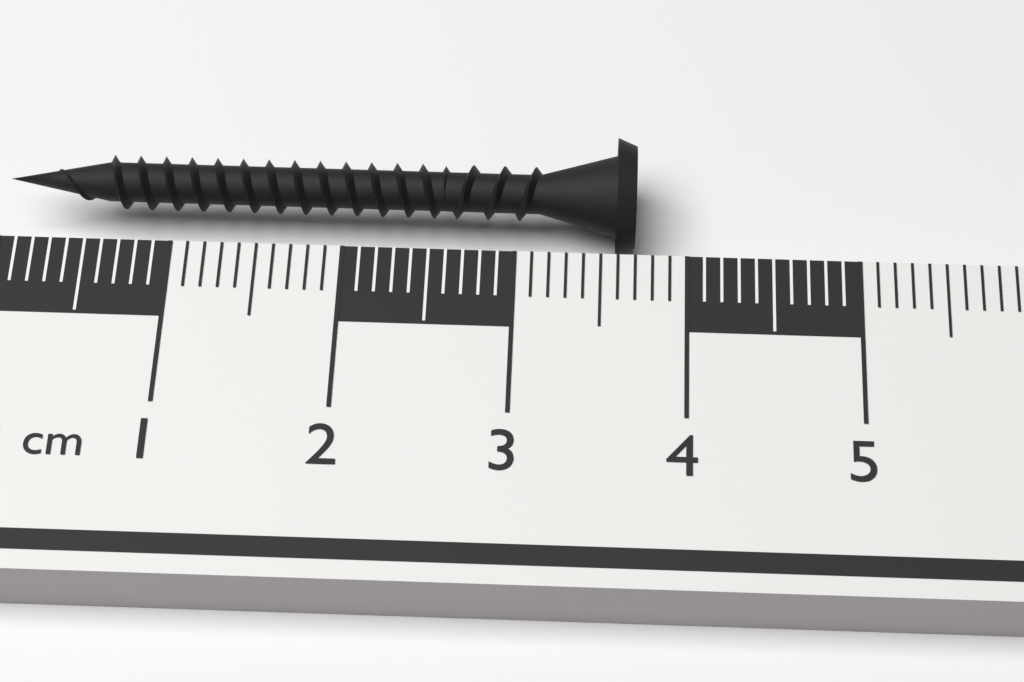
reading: 3.7 cm
